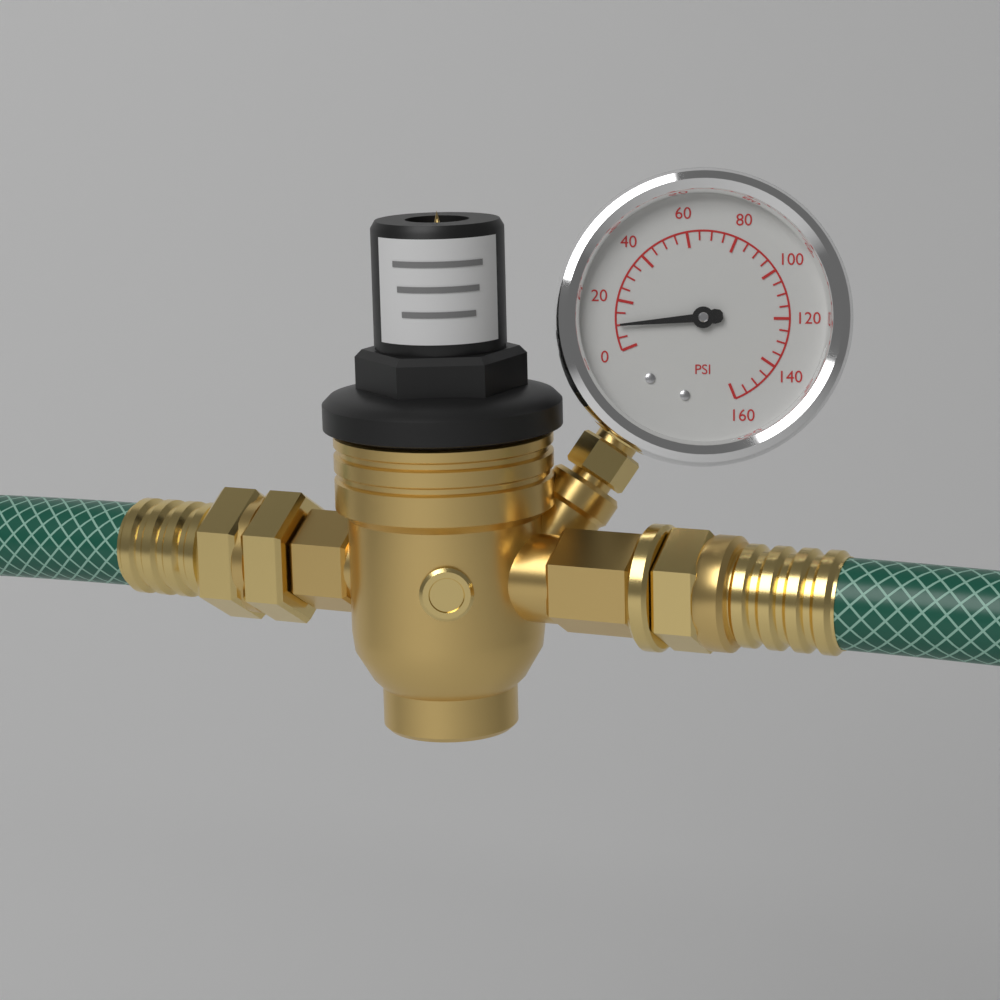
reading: 10 psi
